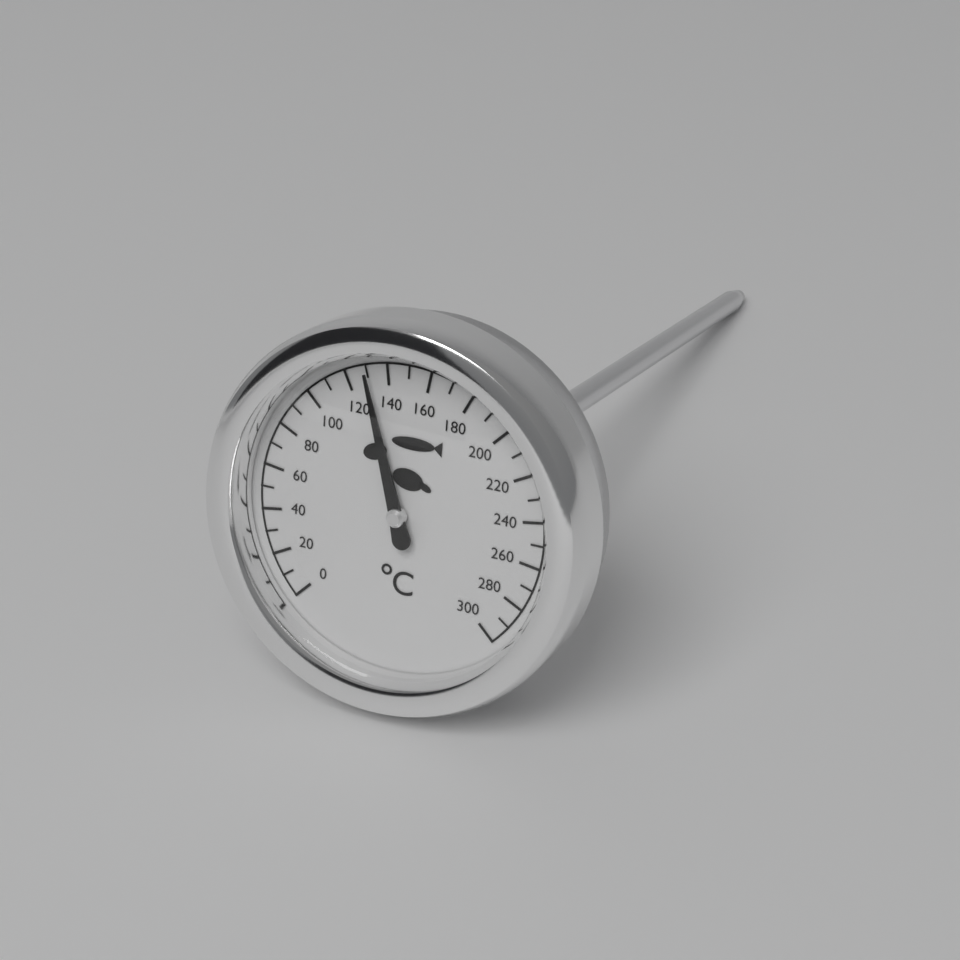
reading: 130 °C
